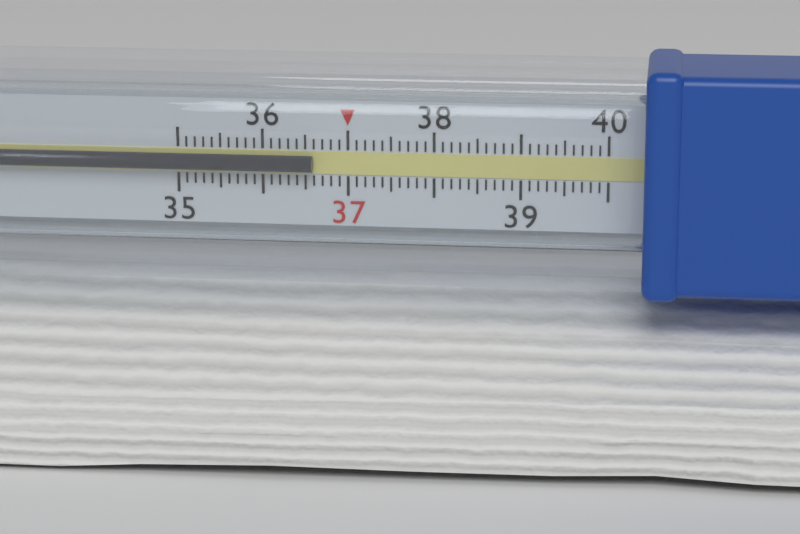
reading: 36.6 (no unit)
